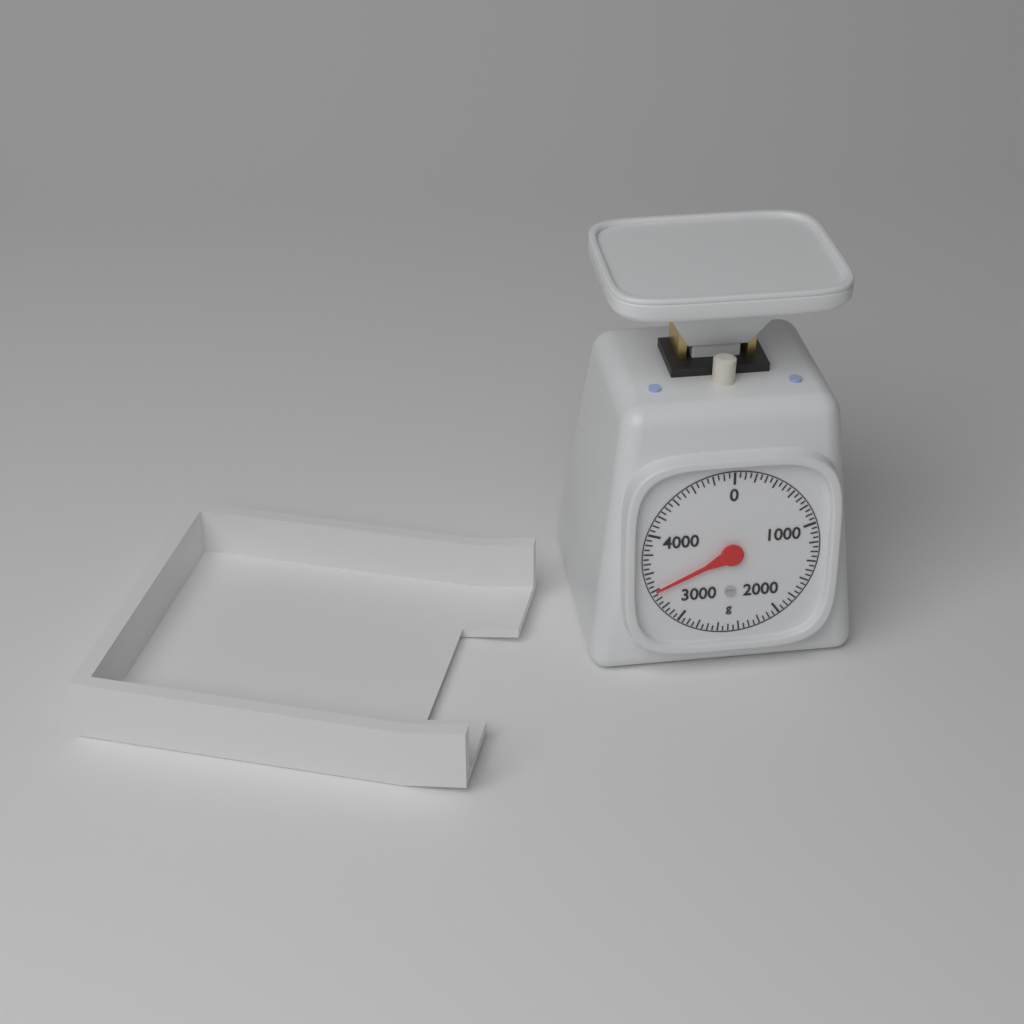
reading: 3400 g
